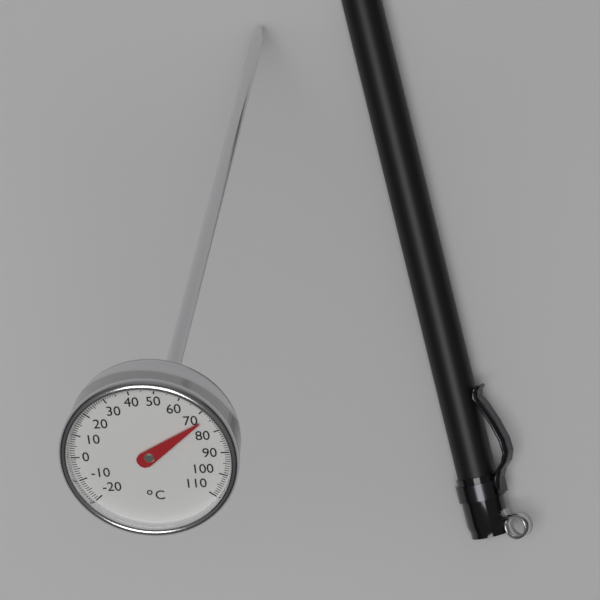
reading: 73 °C
